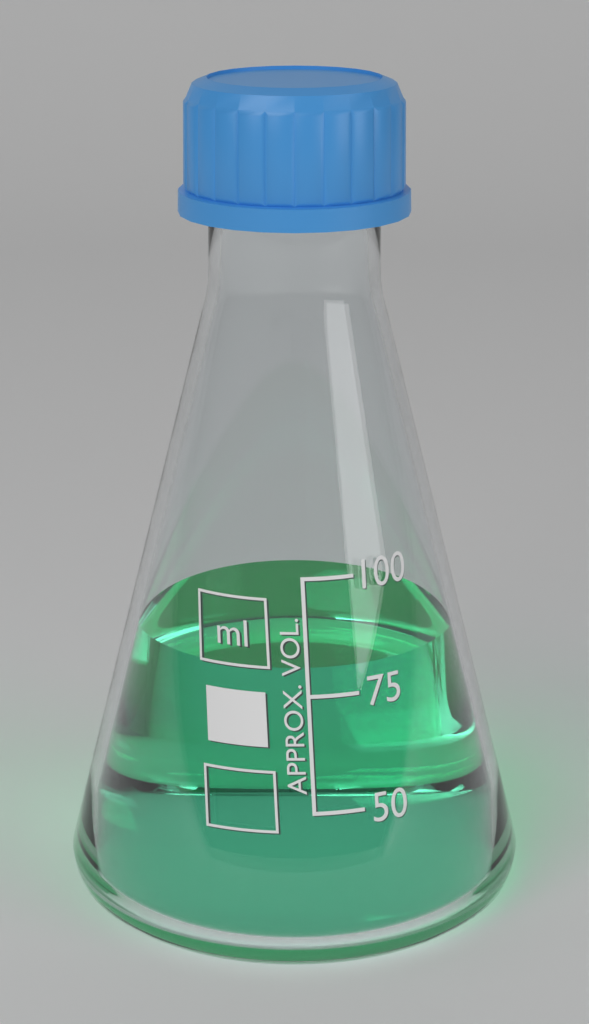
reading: 80 ml
